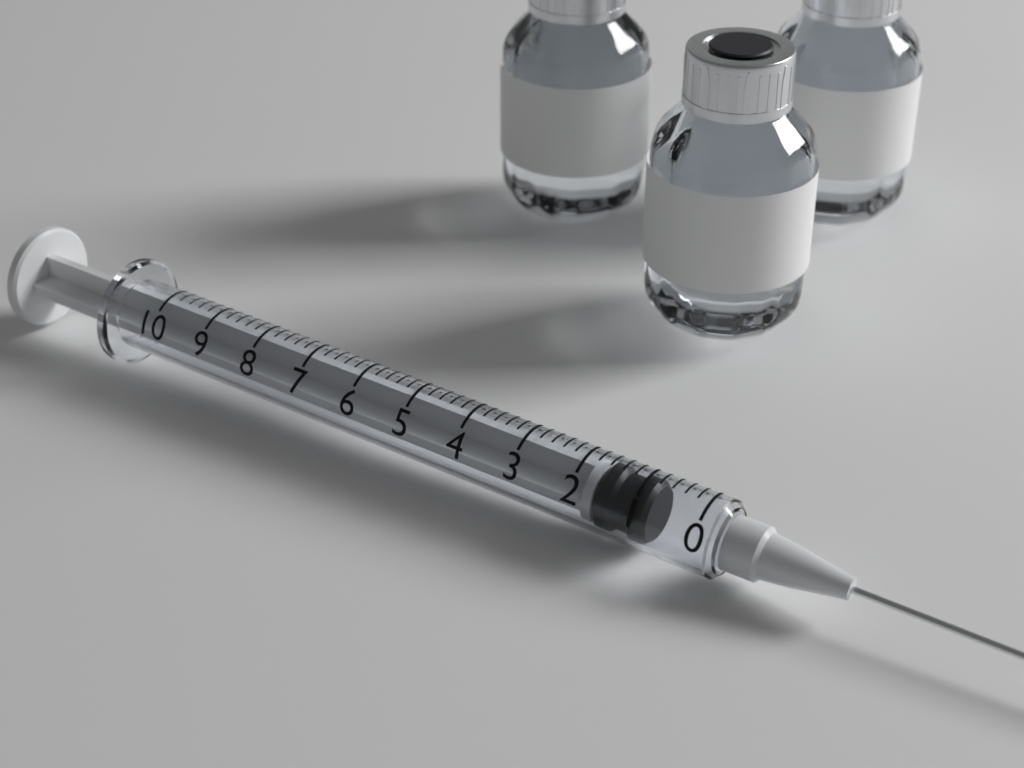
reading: 0.8 (no unit)
